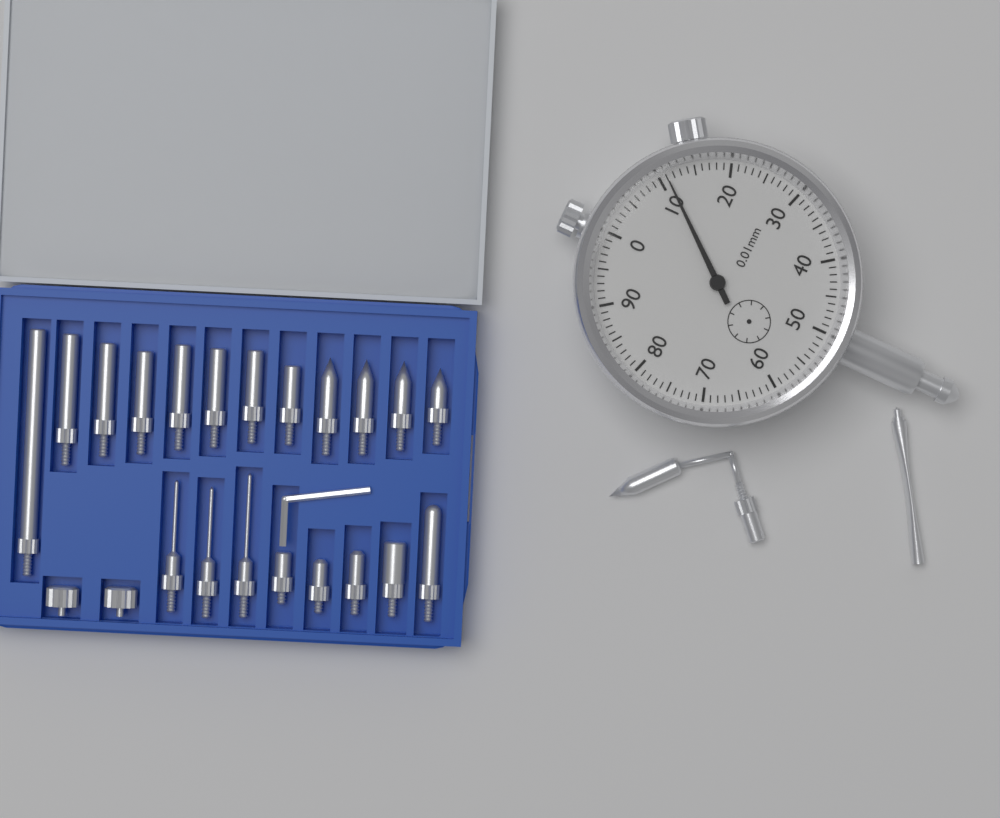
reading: 0.11 mm
